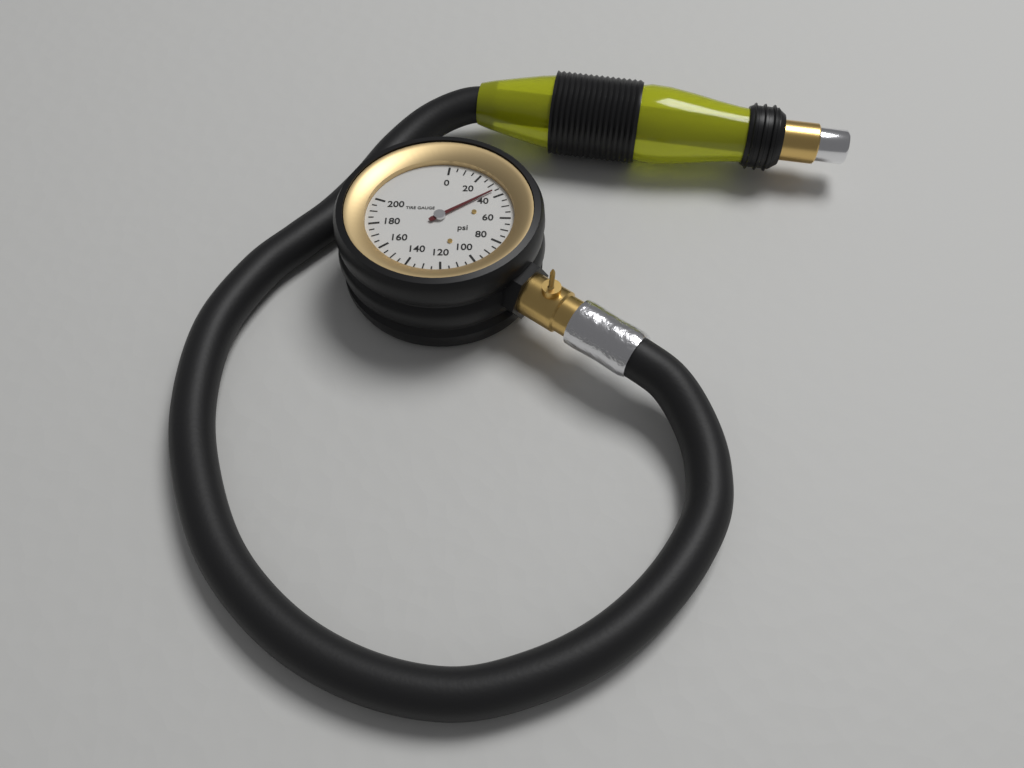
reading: 35 psi
